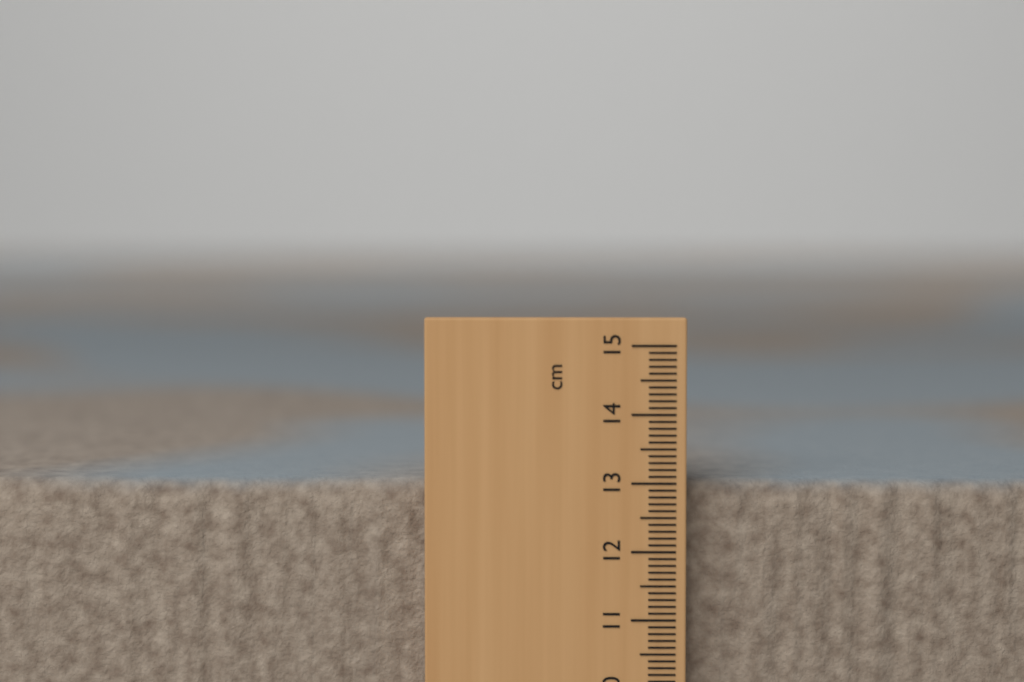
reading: 13.0 cm
